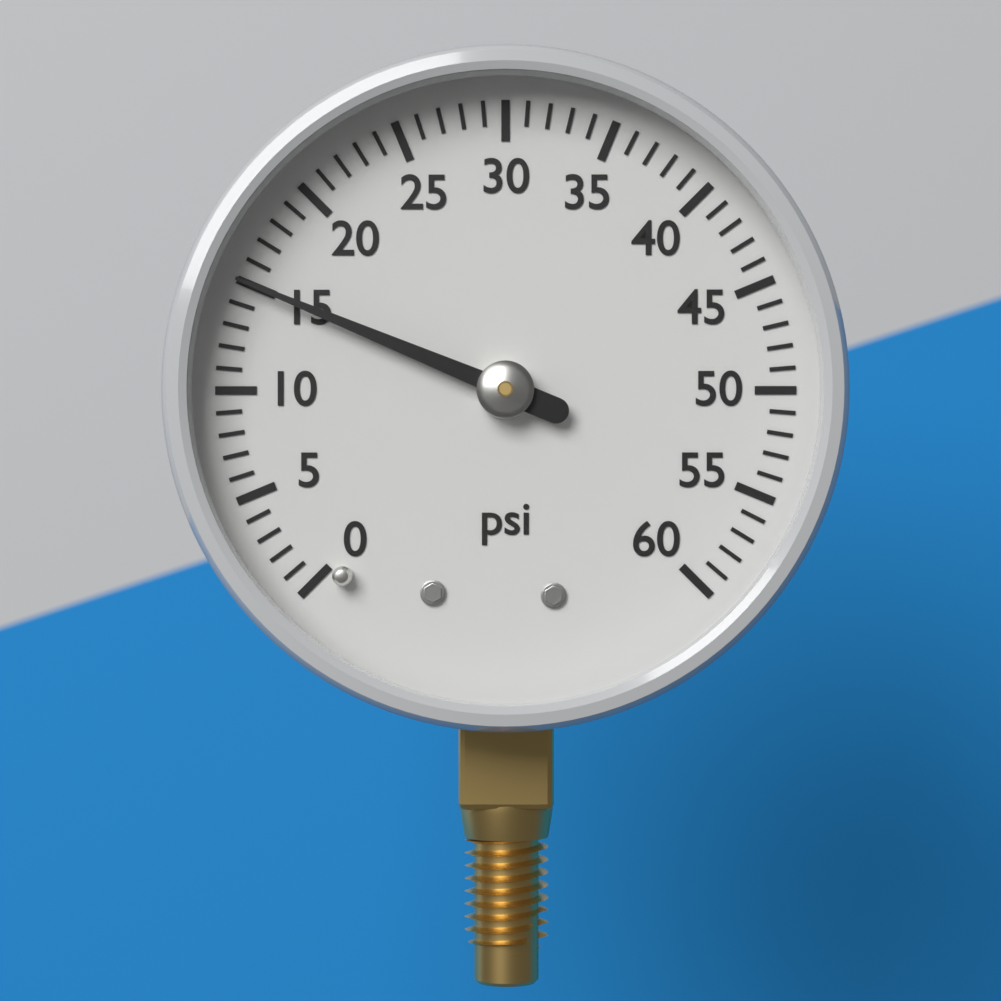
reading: 15 psi
